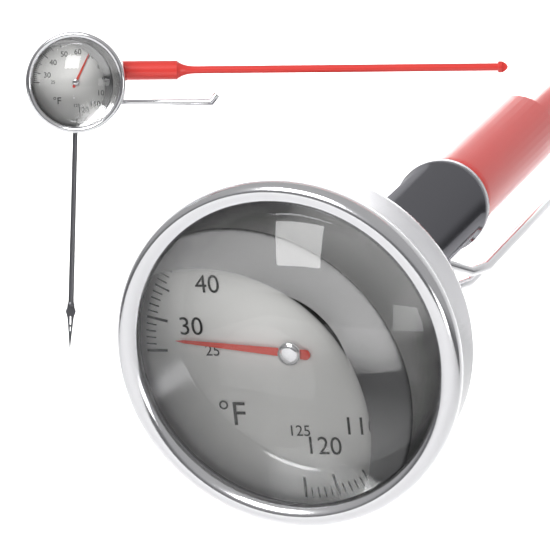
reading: 27 °F
